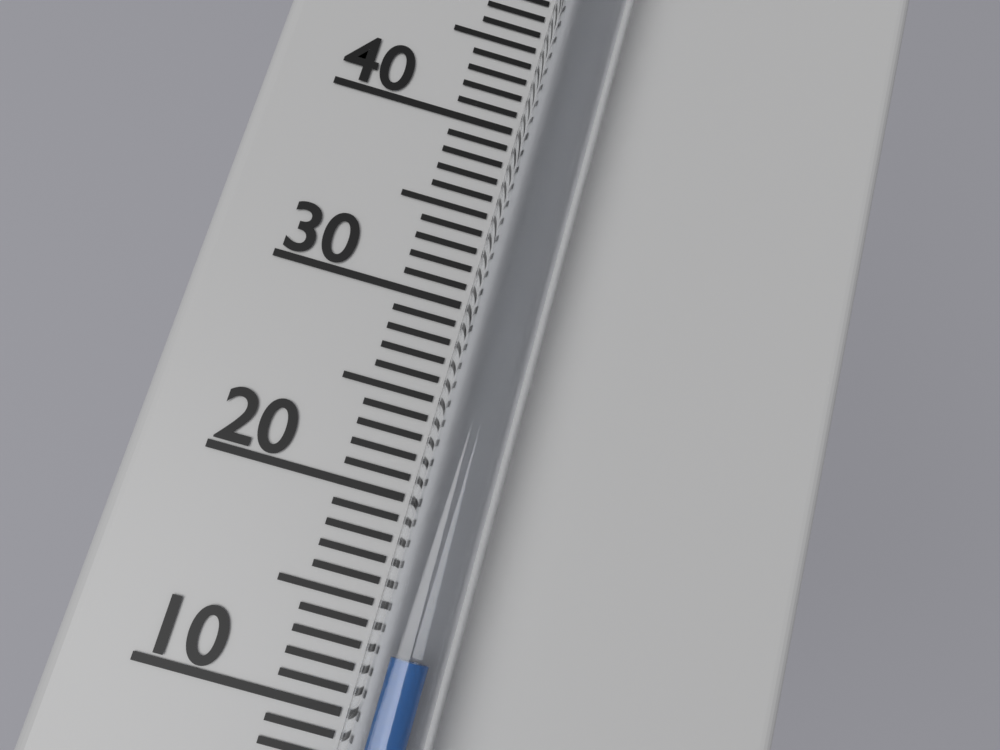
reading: 13 °C
